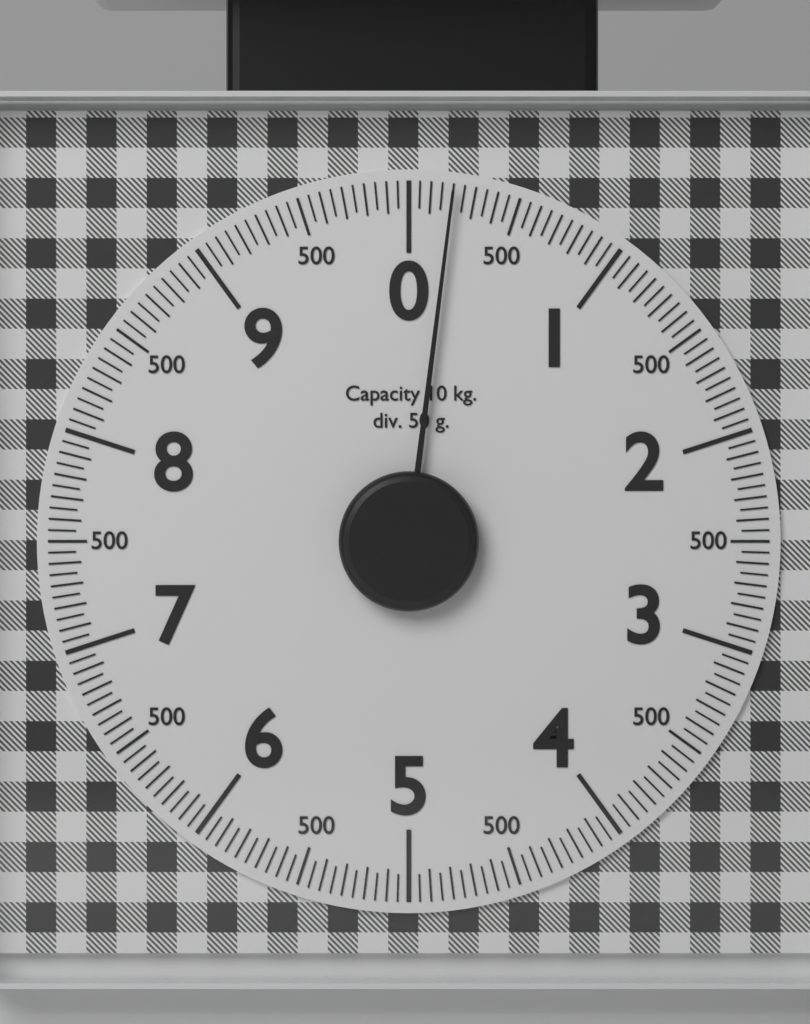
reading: 0.20 kg
